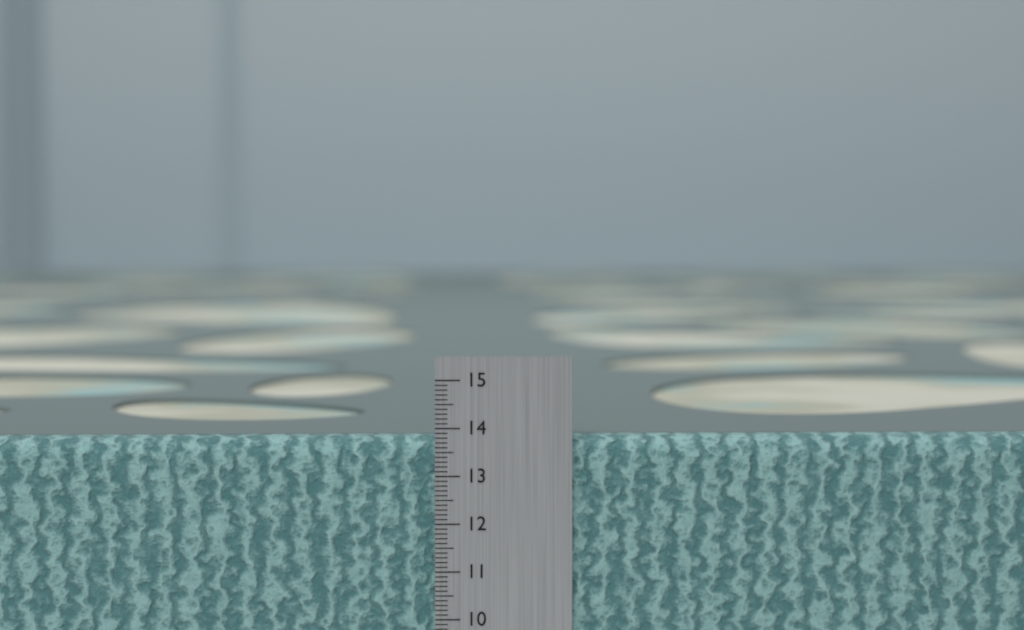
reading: 13.8 cm
